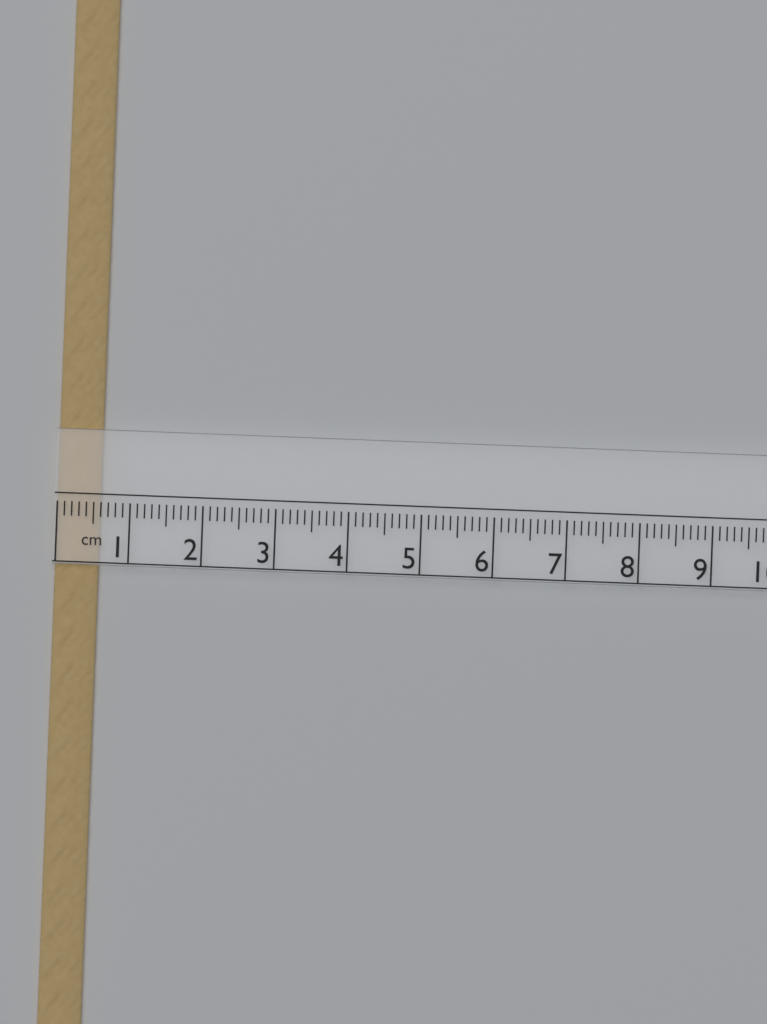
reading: 0.6 cm
